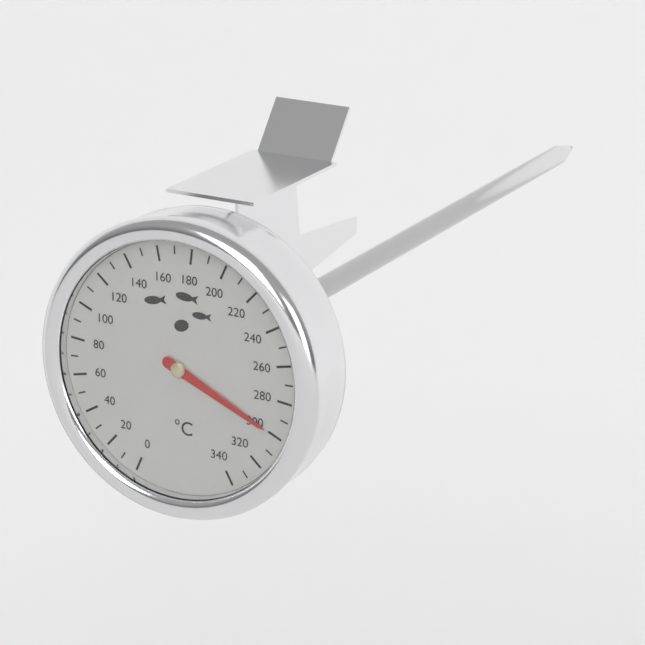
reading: 300 °C
